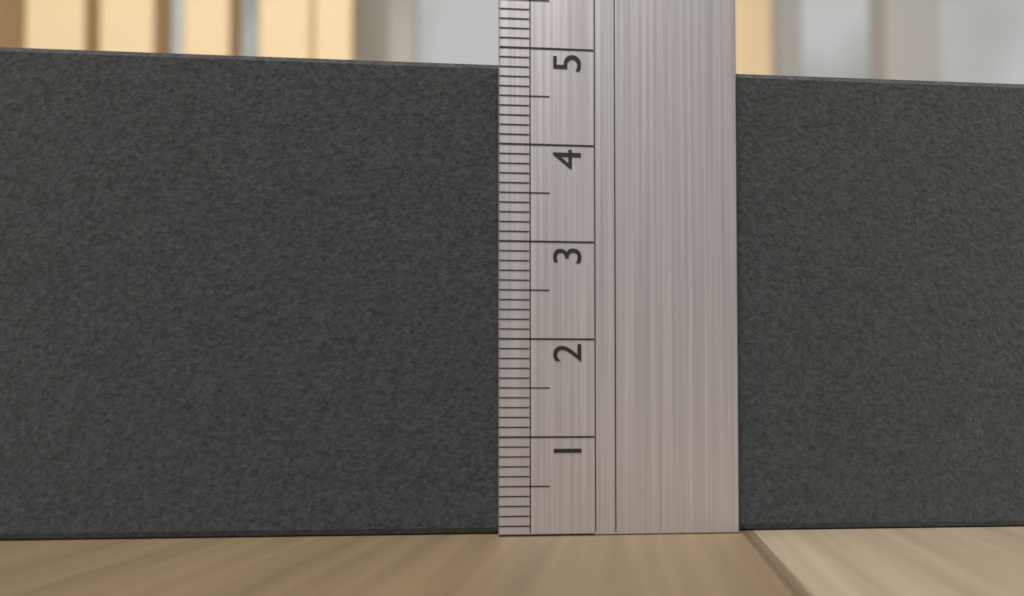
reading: 4.9 (no unit)
